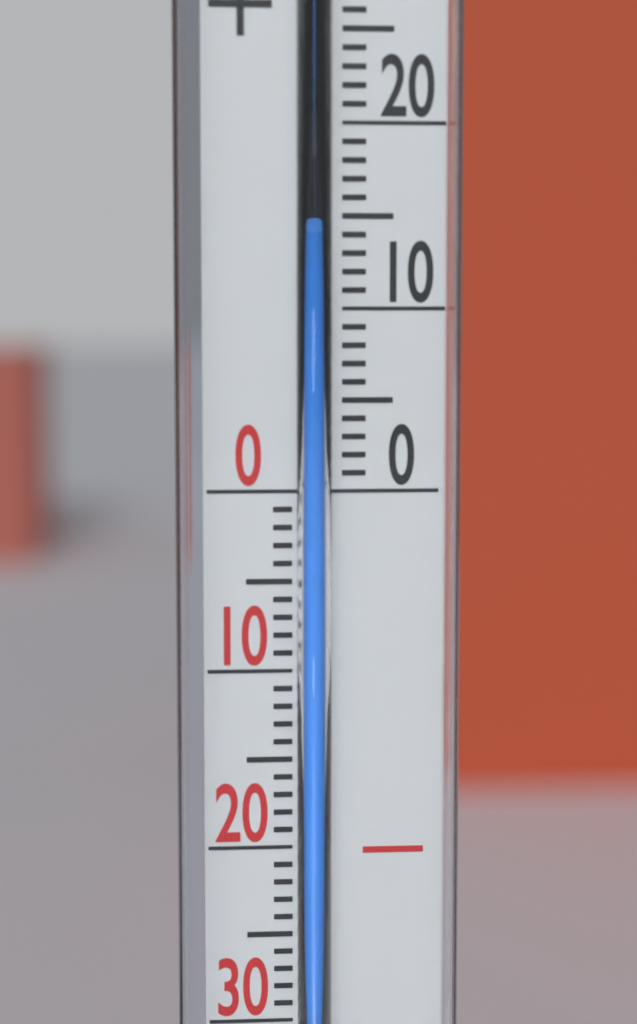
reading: 14 °C
